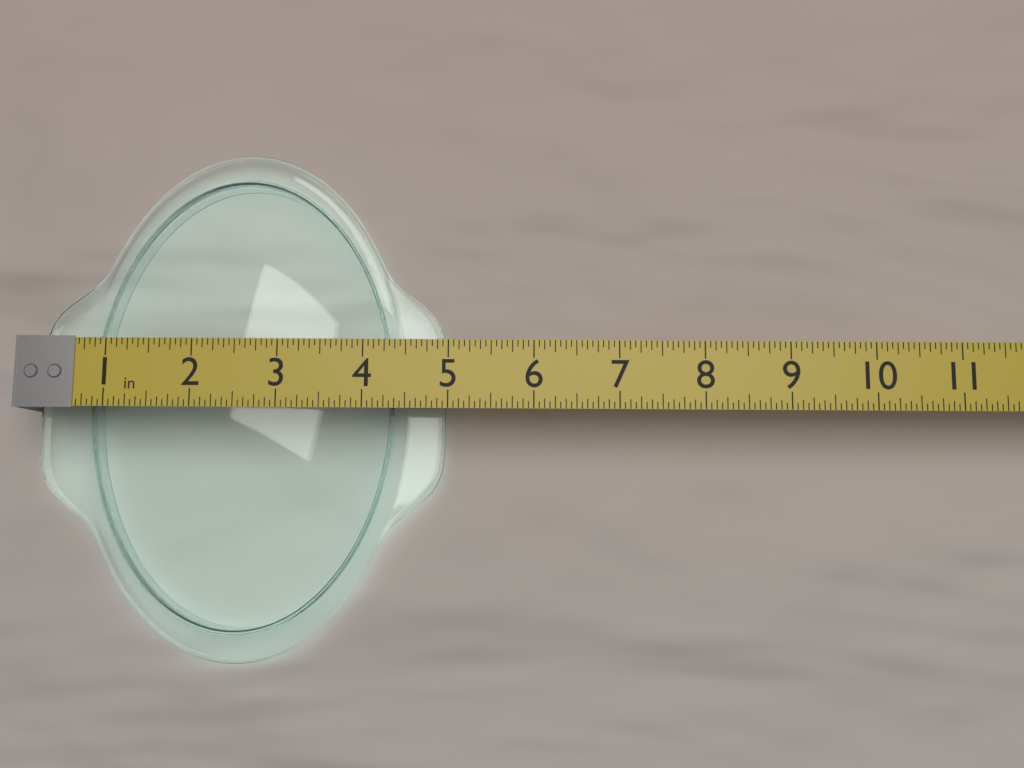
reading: 4.9375 in
